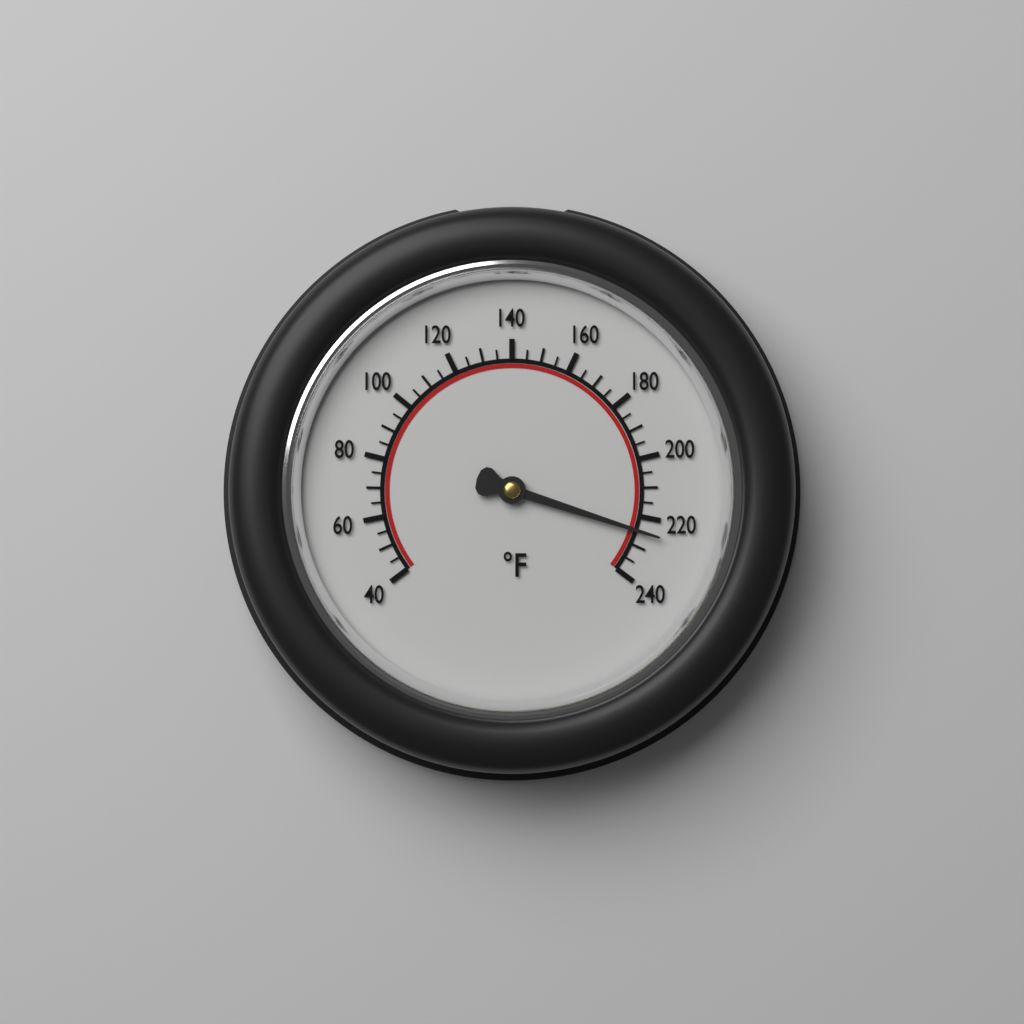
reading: 225 °F
